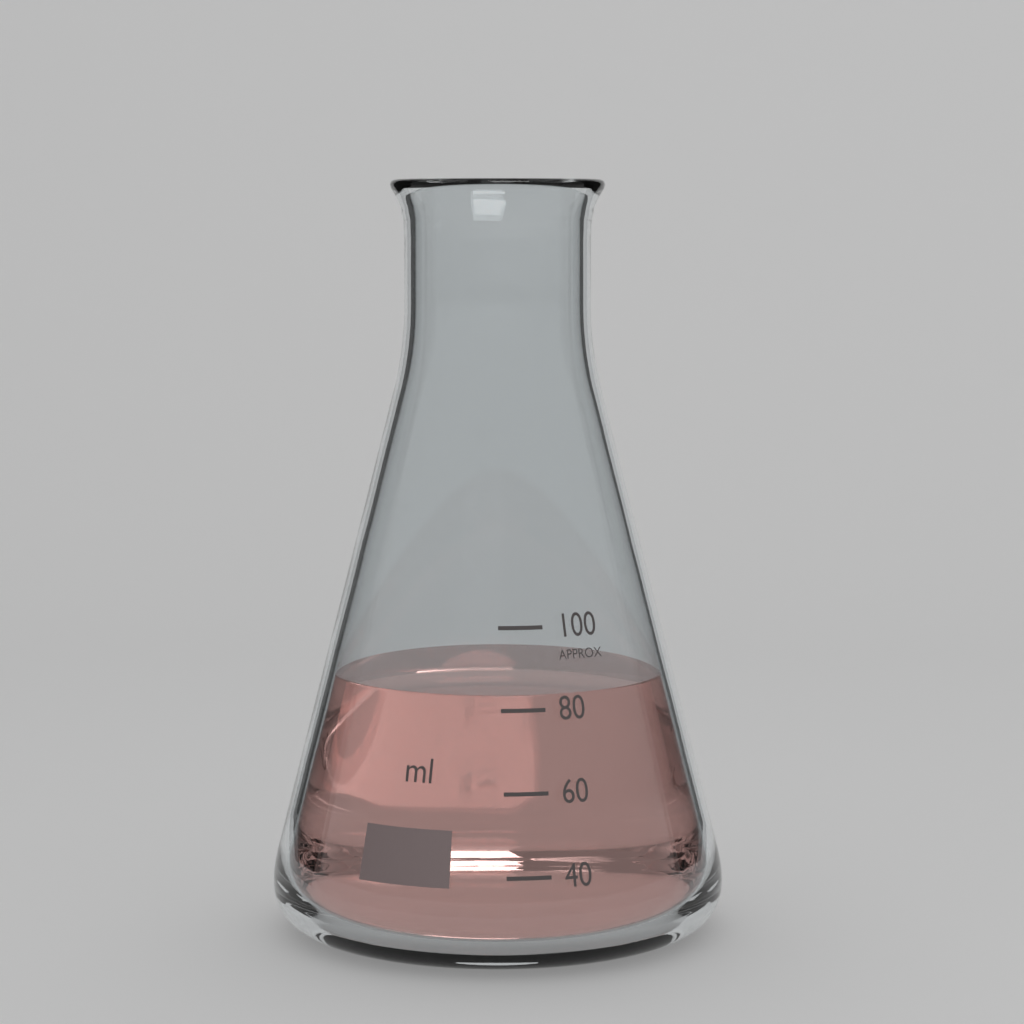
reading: 83 ml
